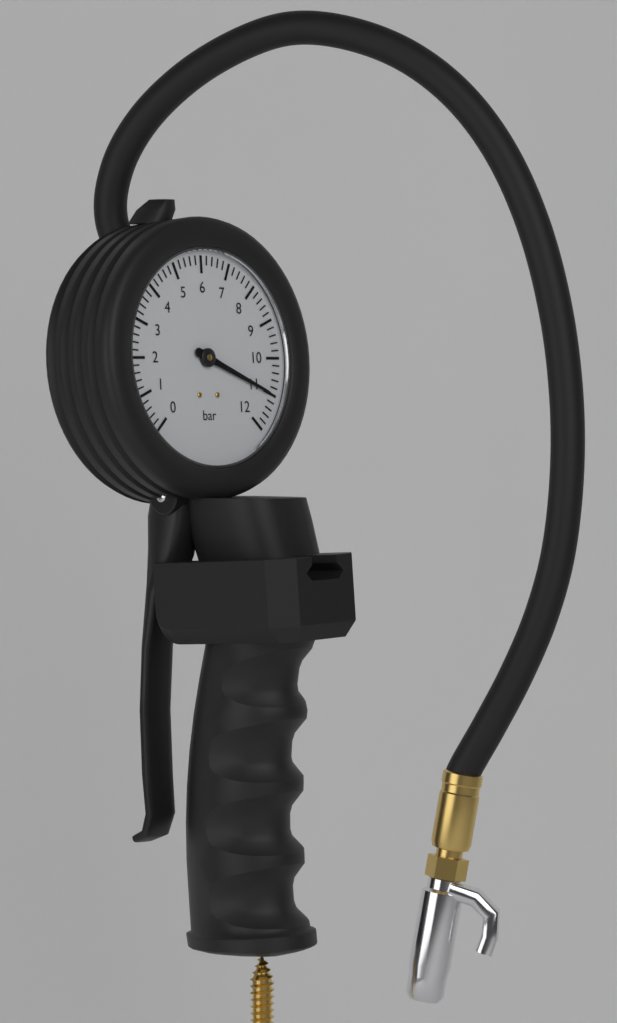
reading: 11.0 bar
